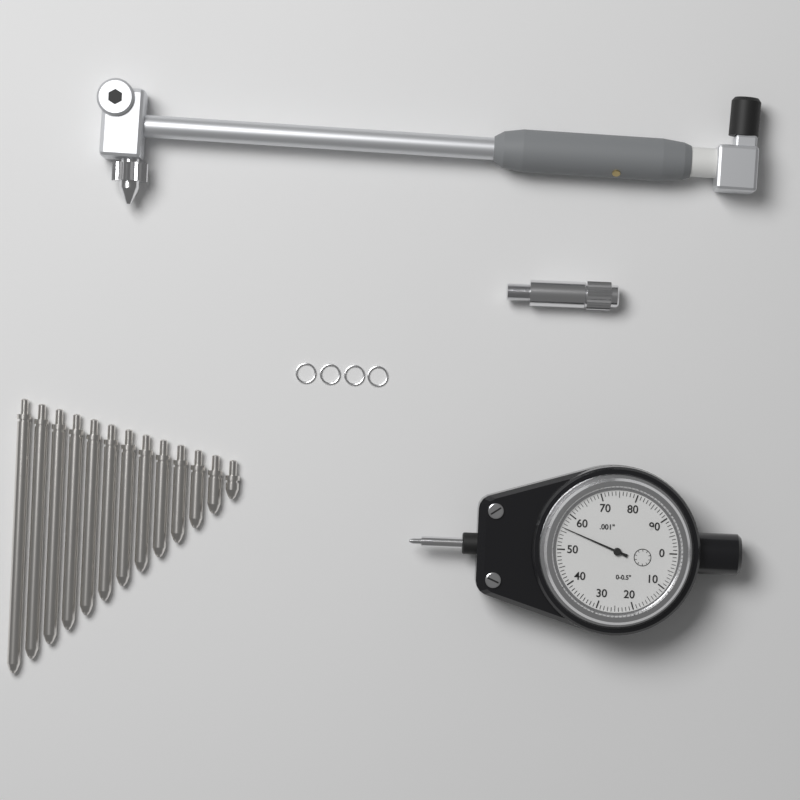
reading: 0.056 in
